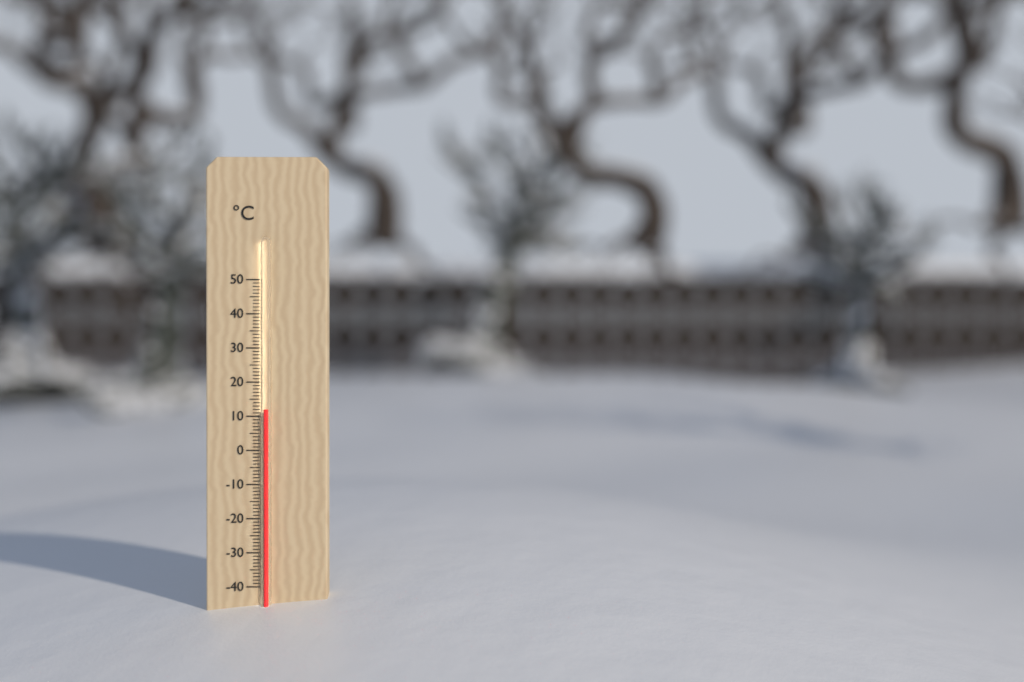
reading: 12 °C
